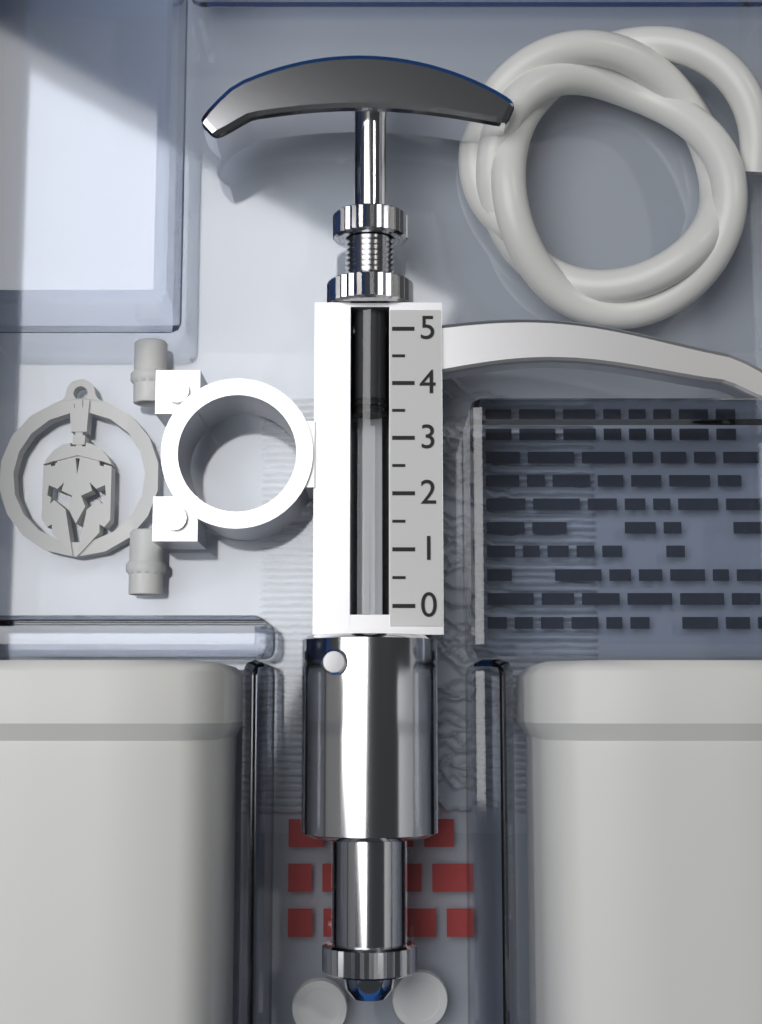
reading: 3.5 (no unit)
